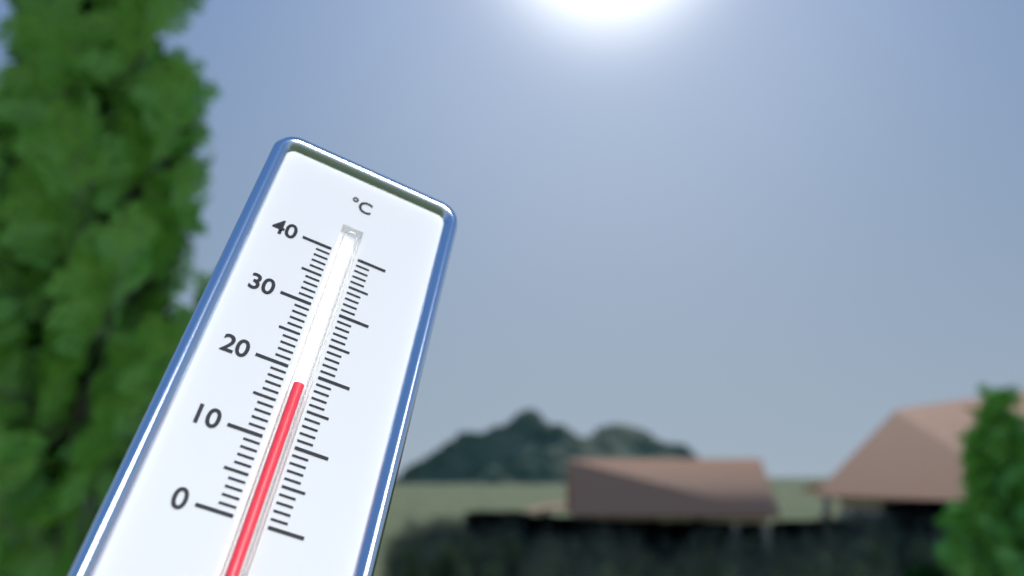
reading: 18 °C
